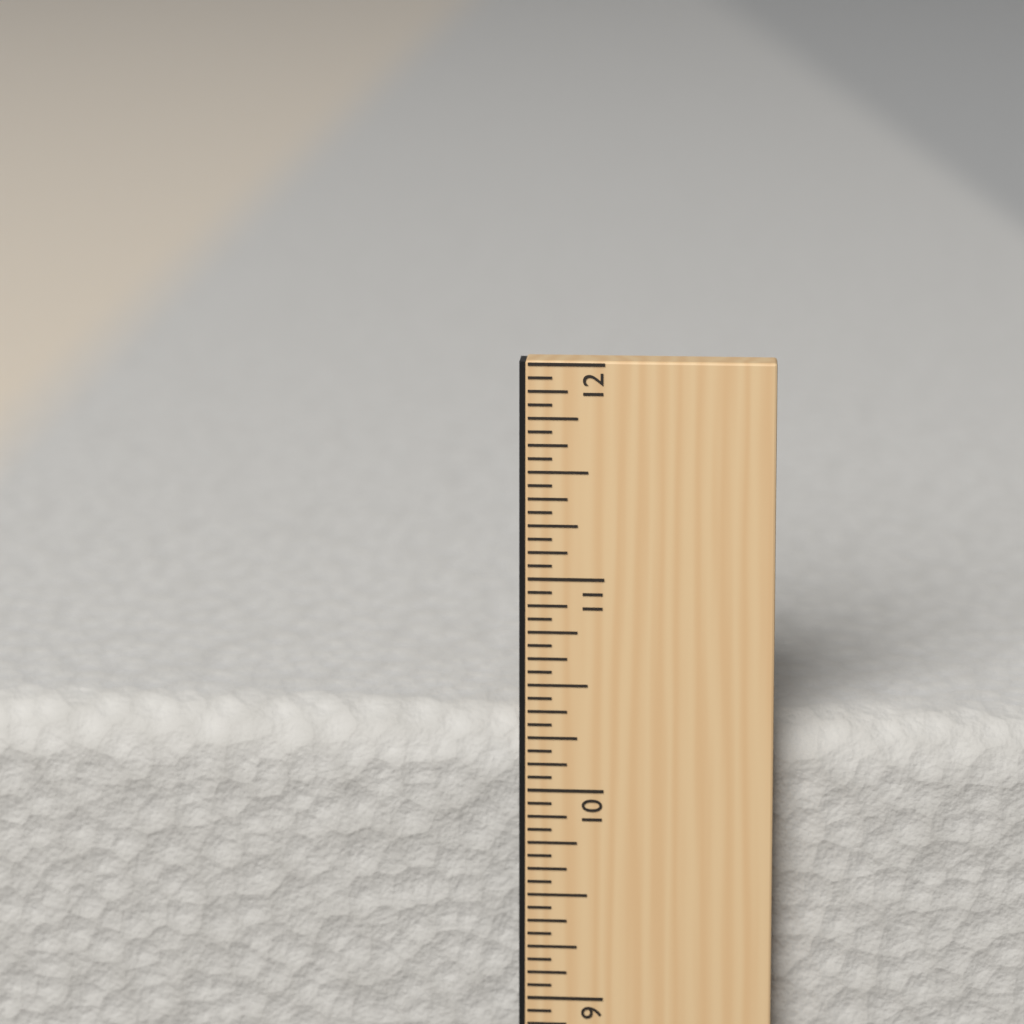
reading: 10.3125 in
